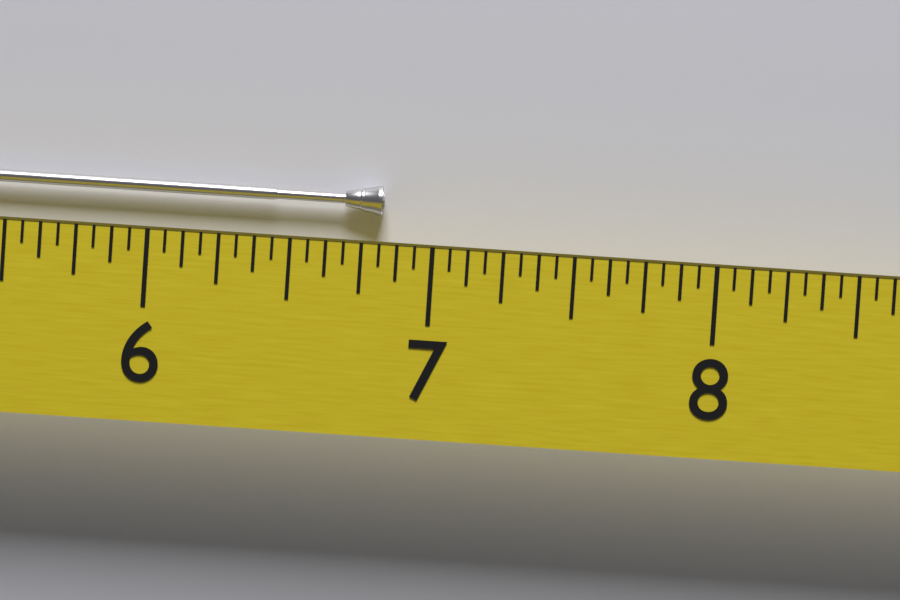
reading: 6.8125 (no unit)
